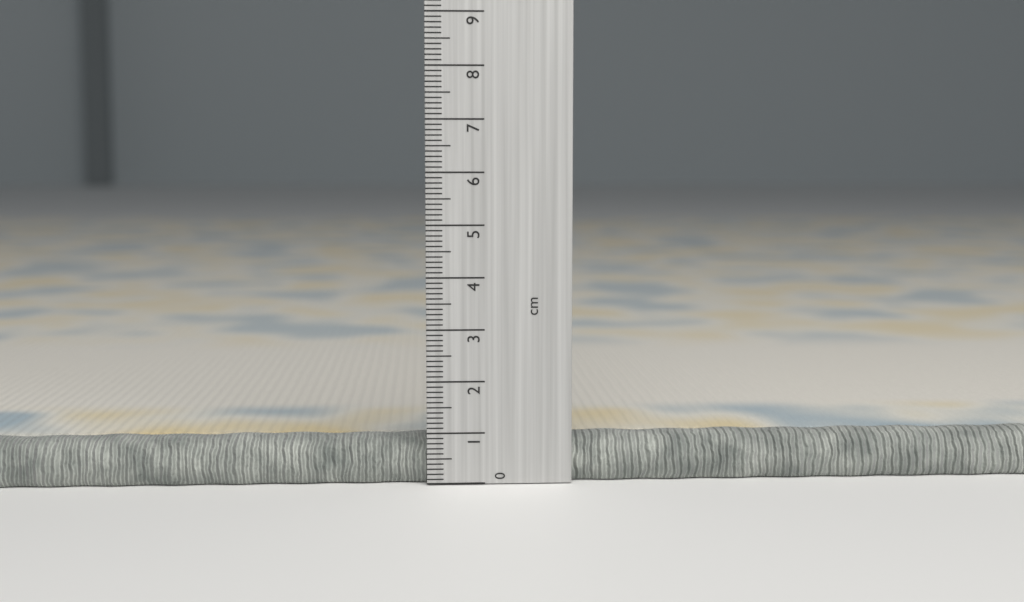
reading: 0.9 cm
